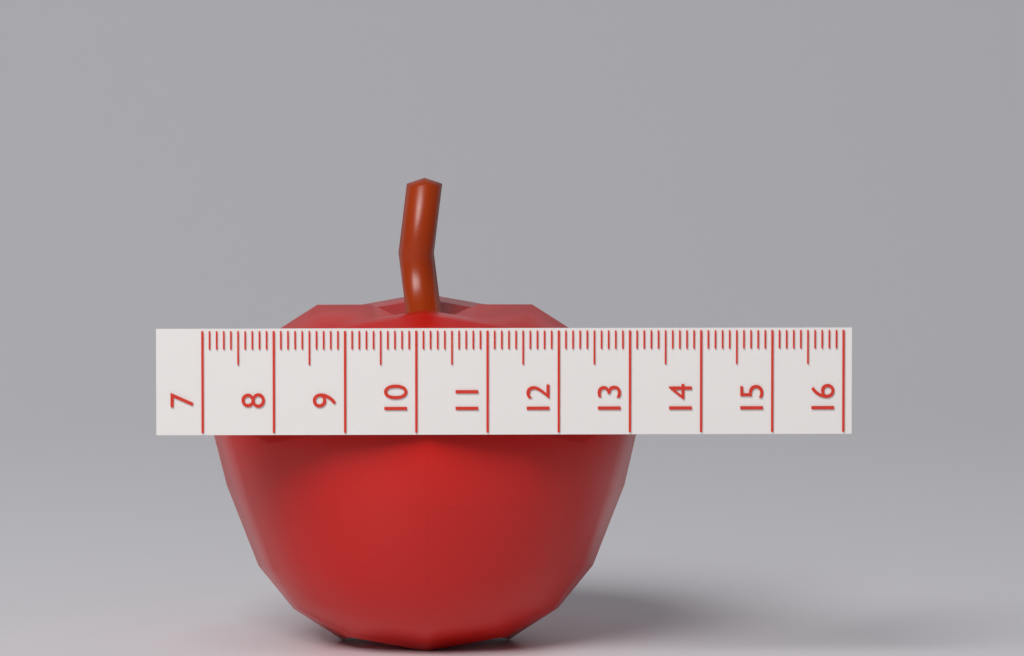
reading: 13.3 (no unit)
